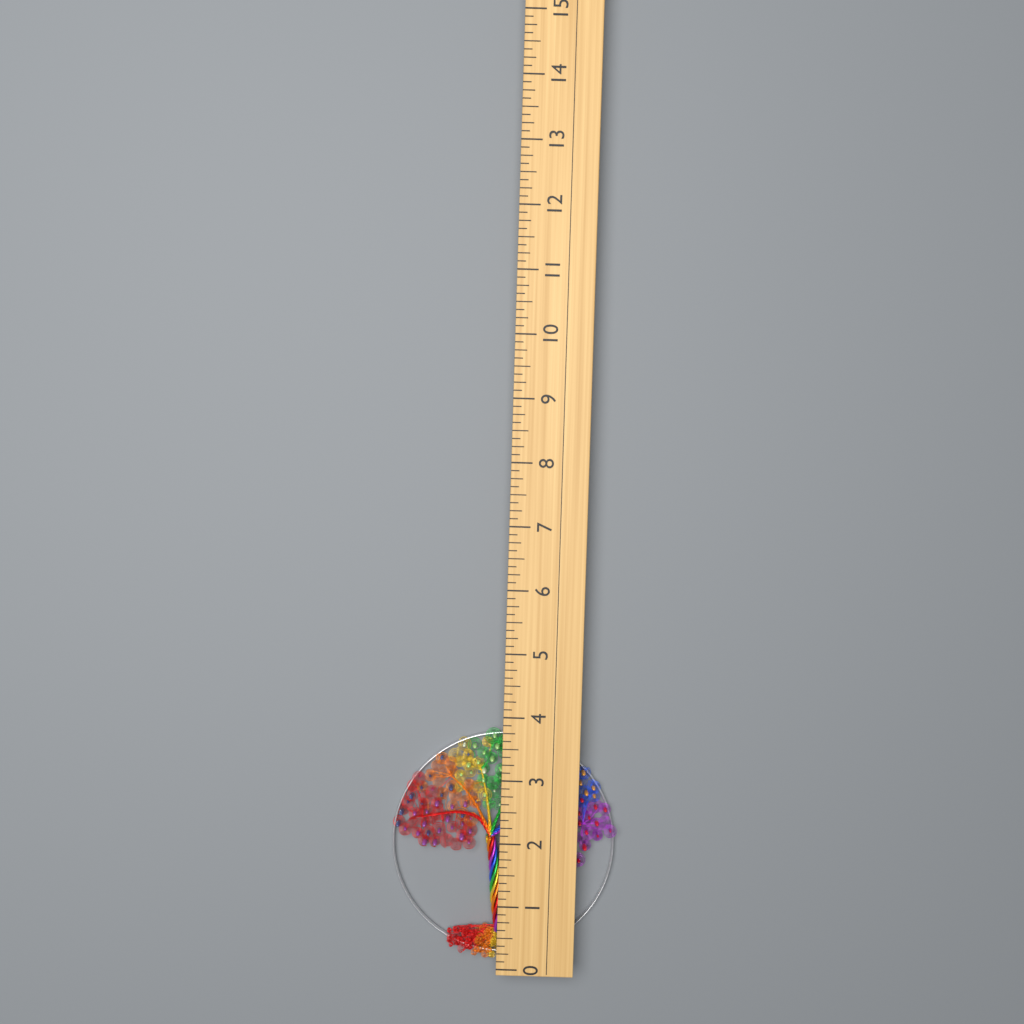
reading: 3.750 (no unit)
